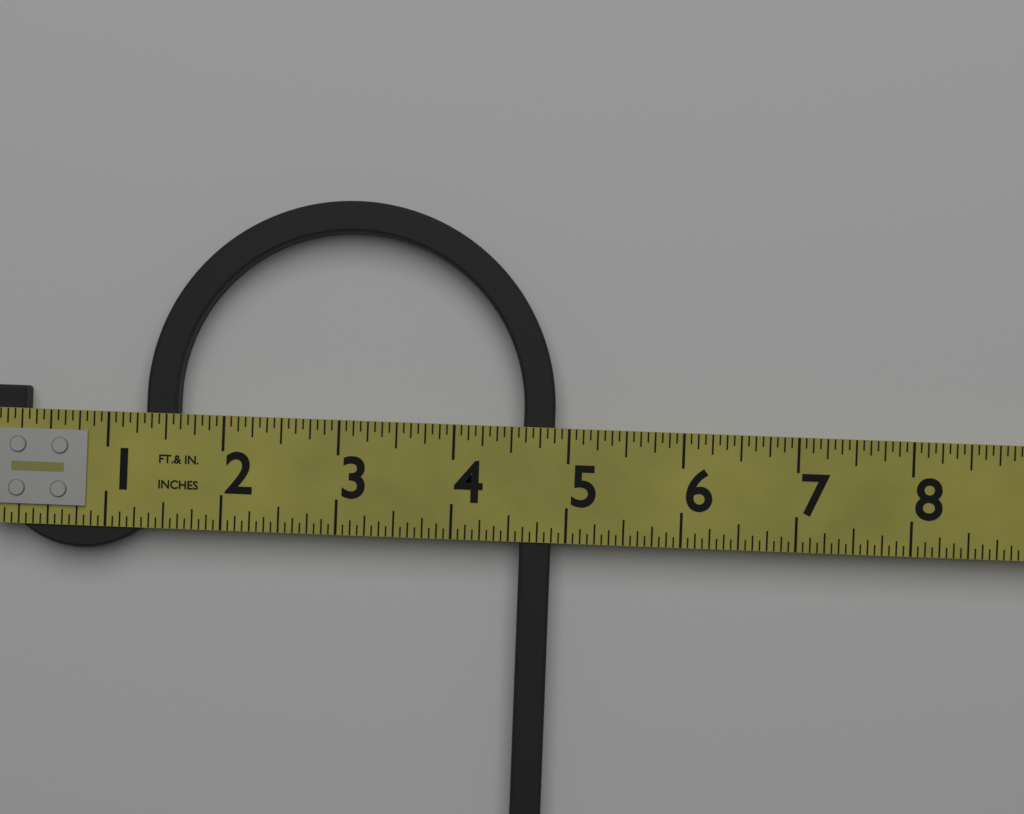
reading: 4.8750 in
